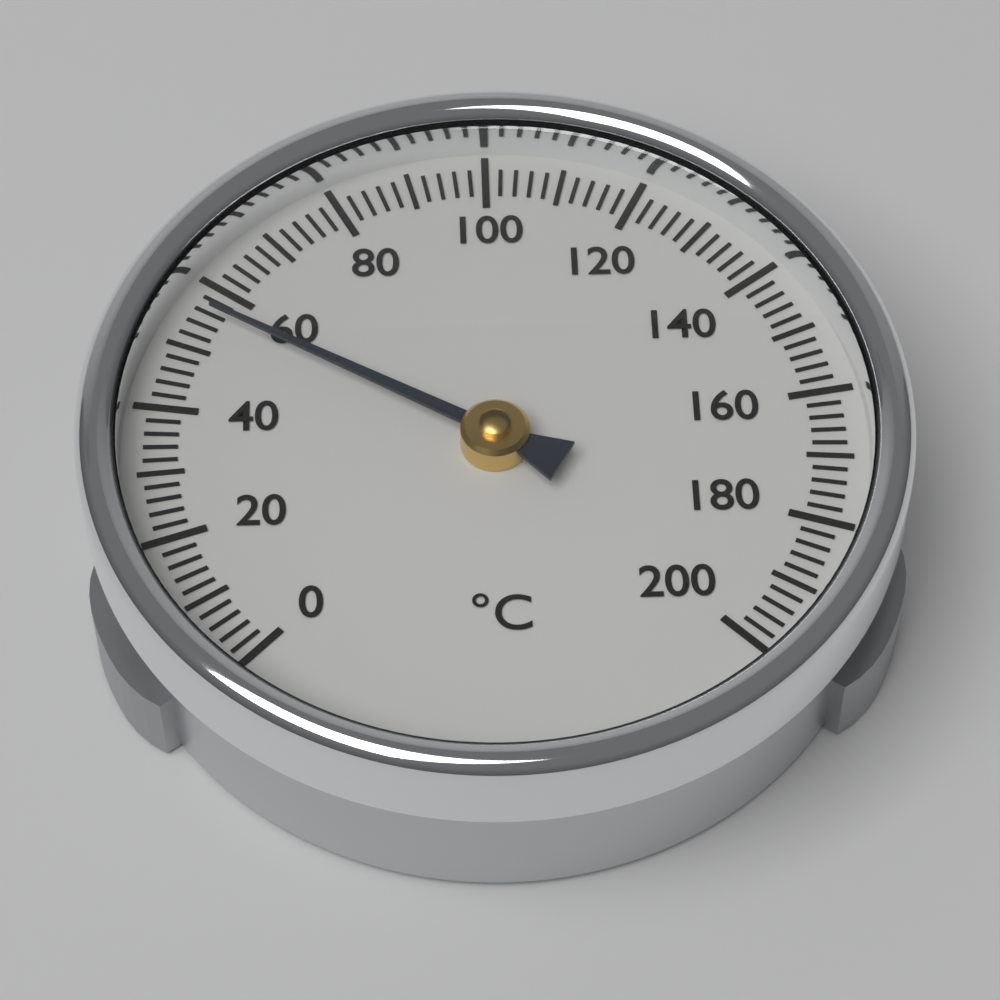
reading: 56 °C
